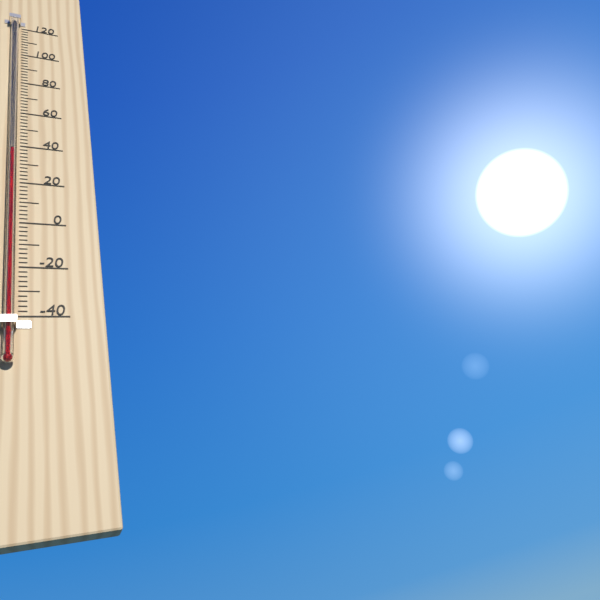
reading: 36 °F
